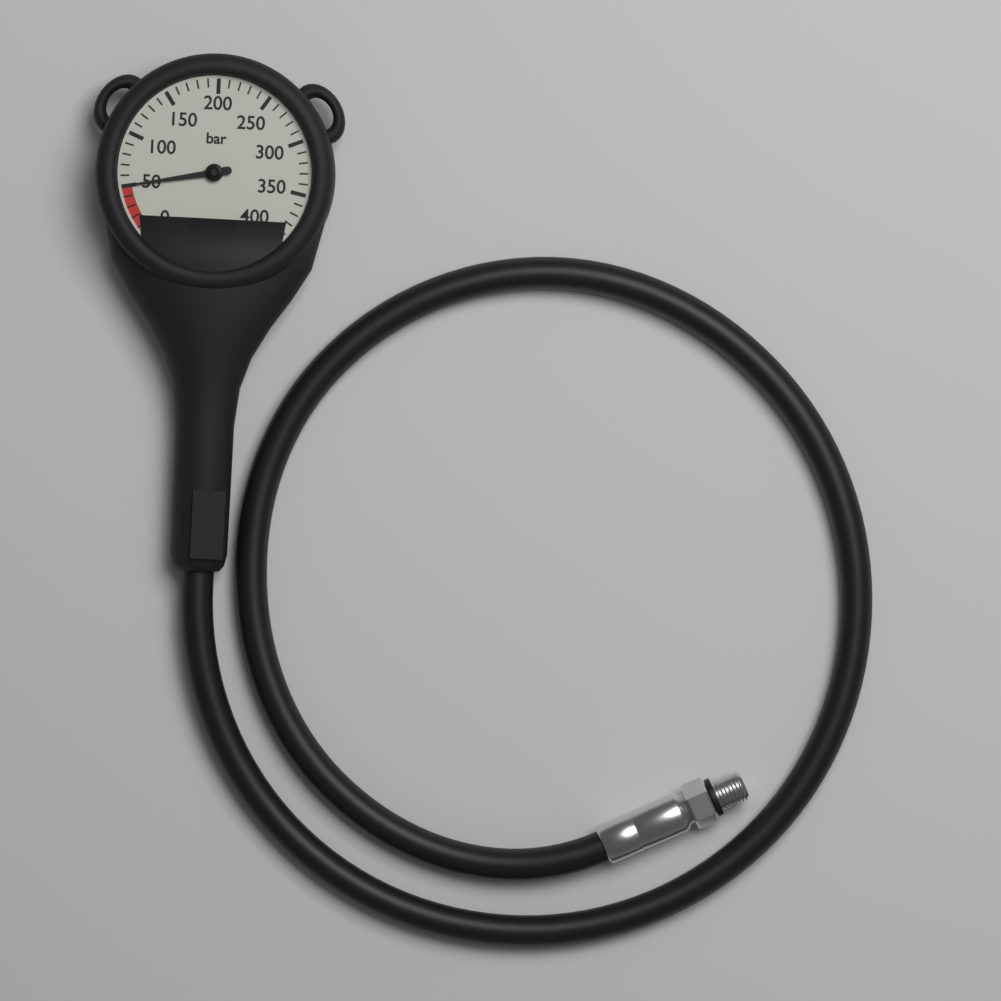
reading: 50 bar
